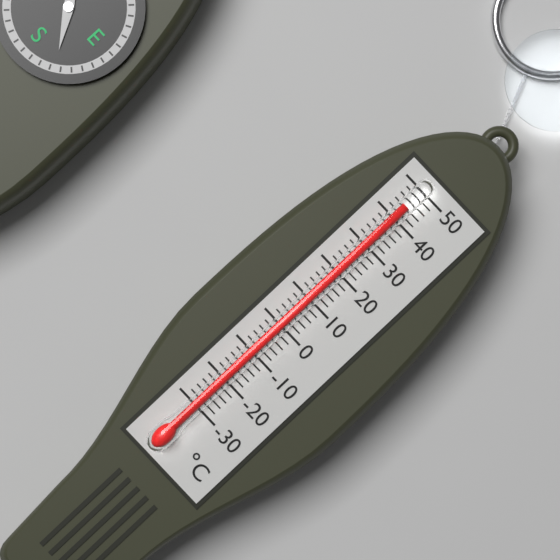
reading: 44 °C
